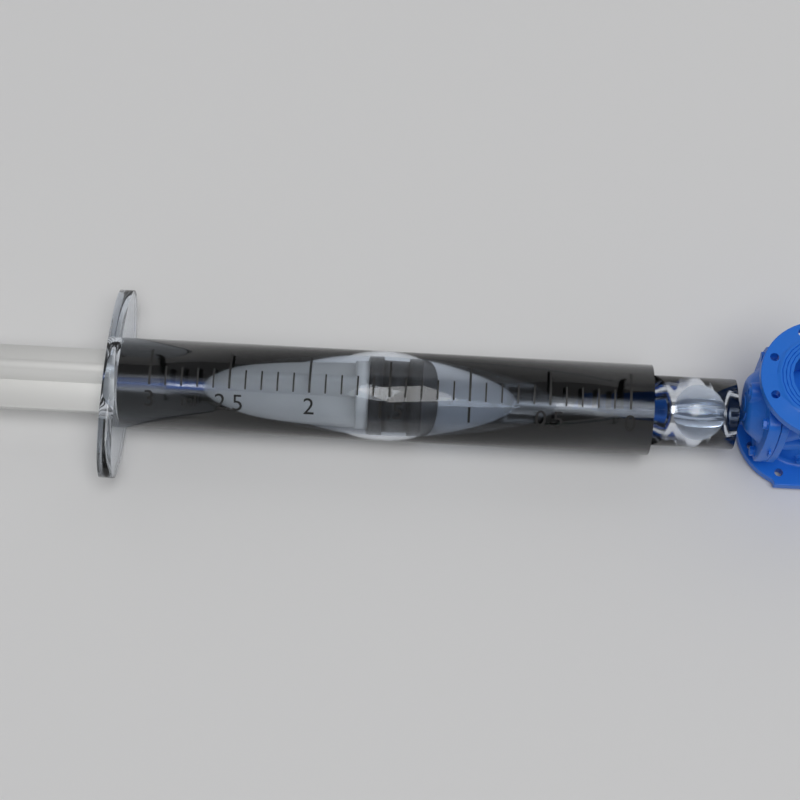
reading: 1.3 ml
